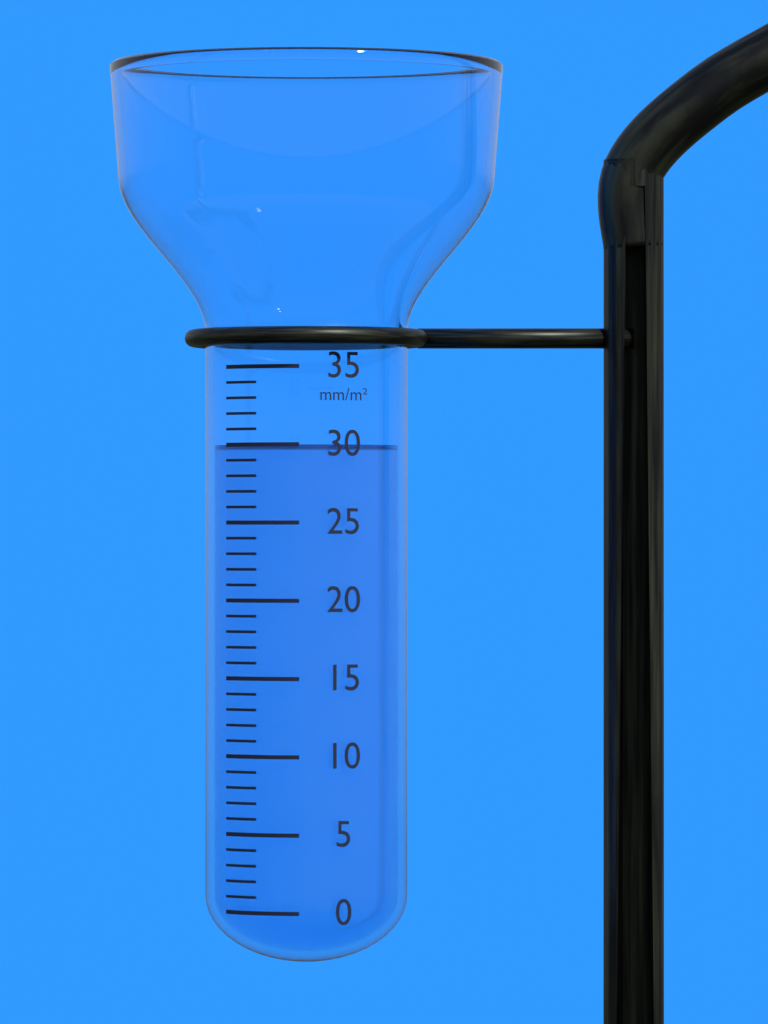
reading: 30 mm/m²
